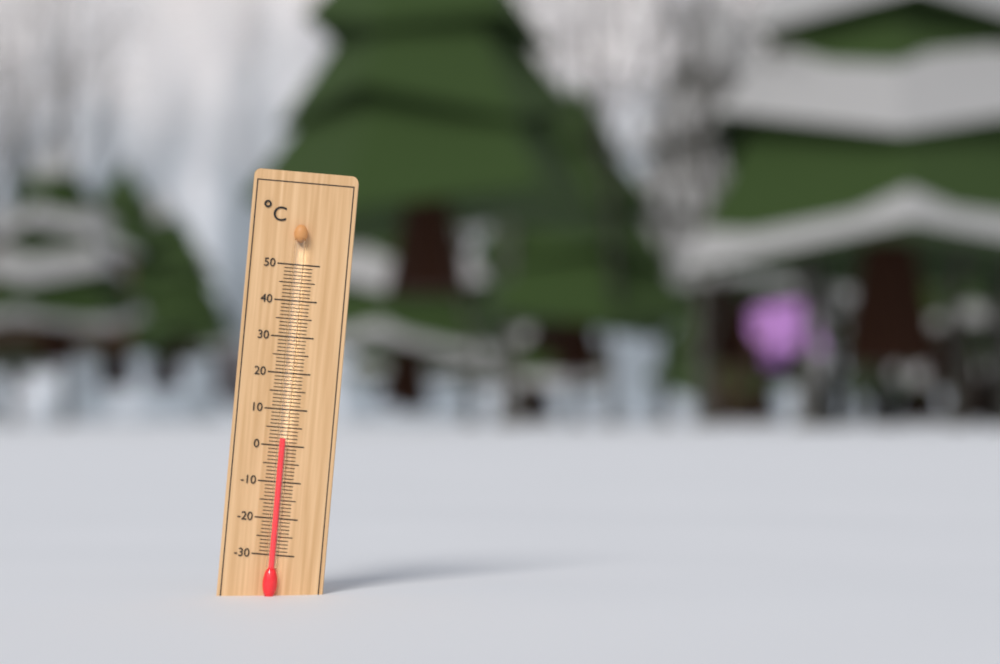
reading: 2 °C
